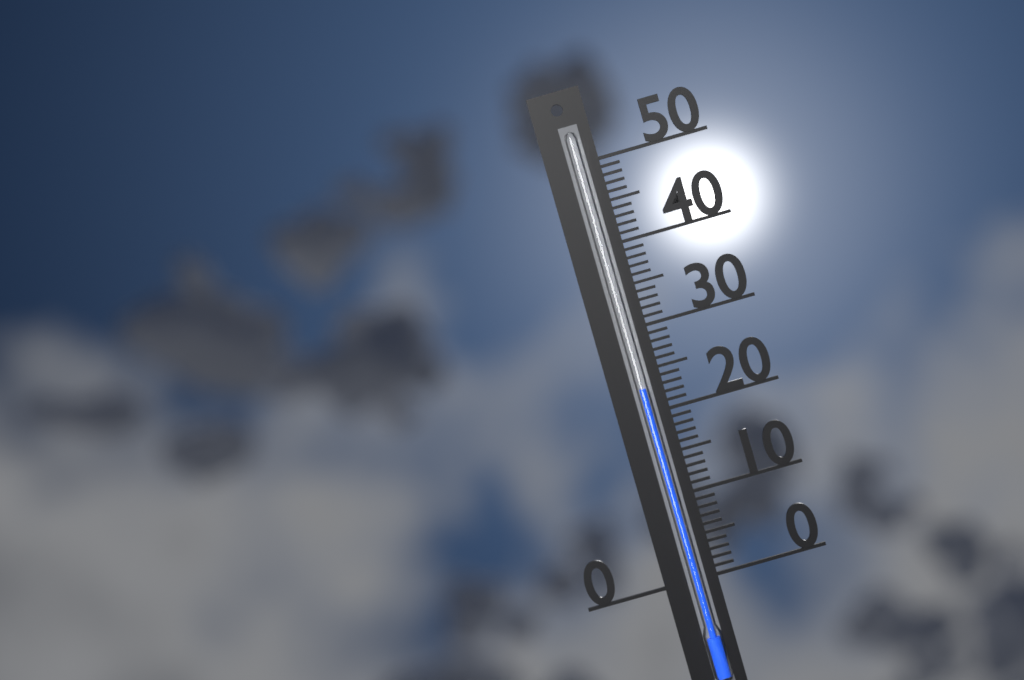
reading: 23 (no unit)
